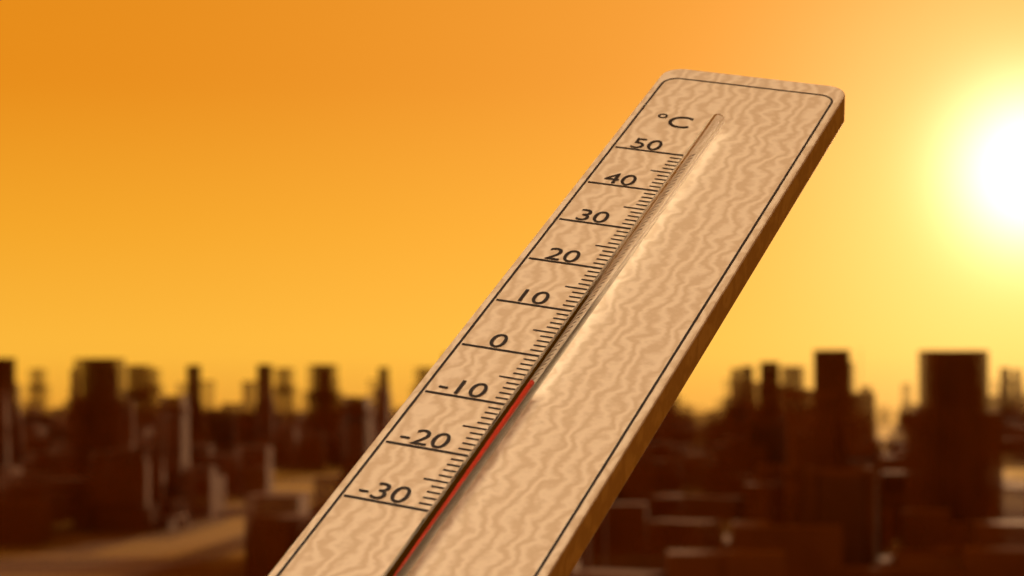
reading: -8 °C
